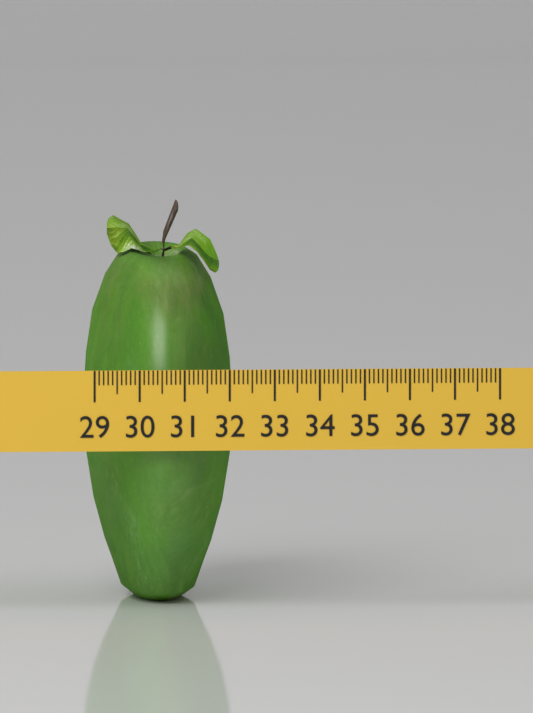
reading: 32.3 (no unit)
